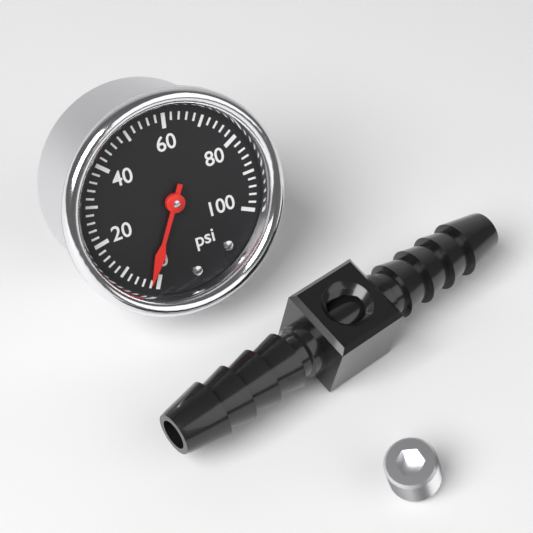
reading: 2 psi
